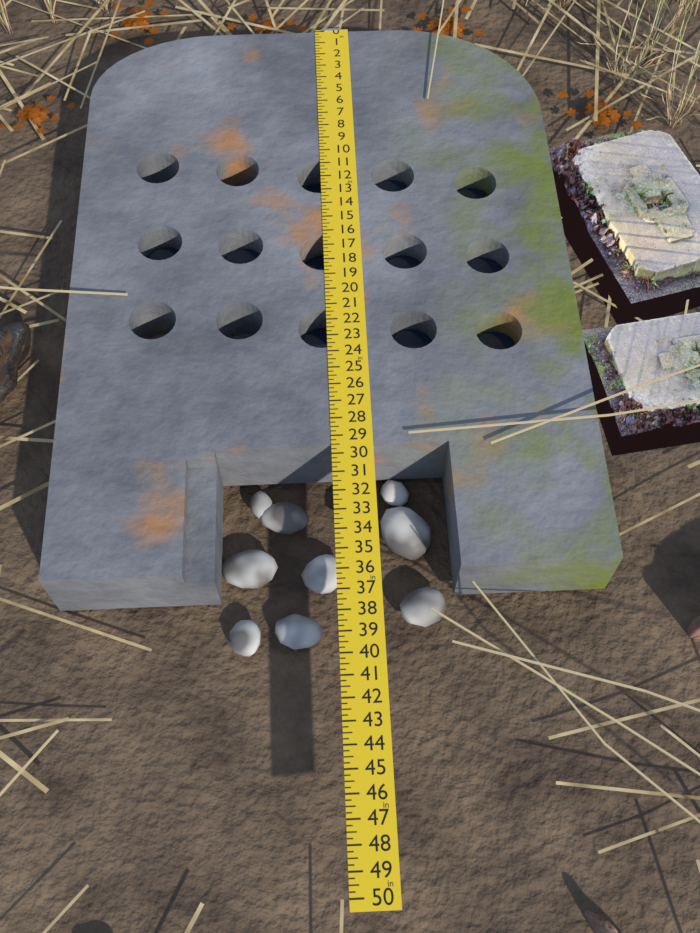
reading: 36.00 in
